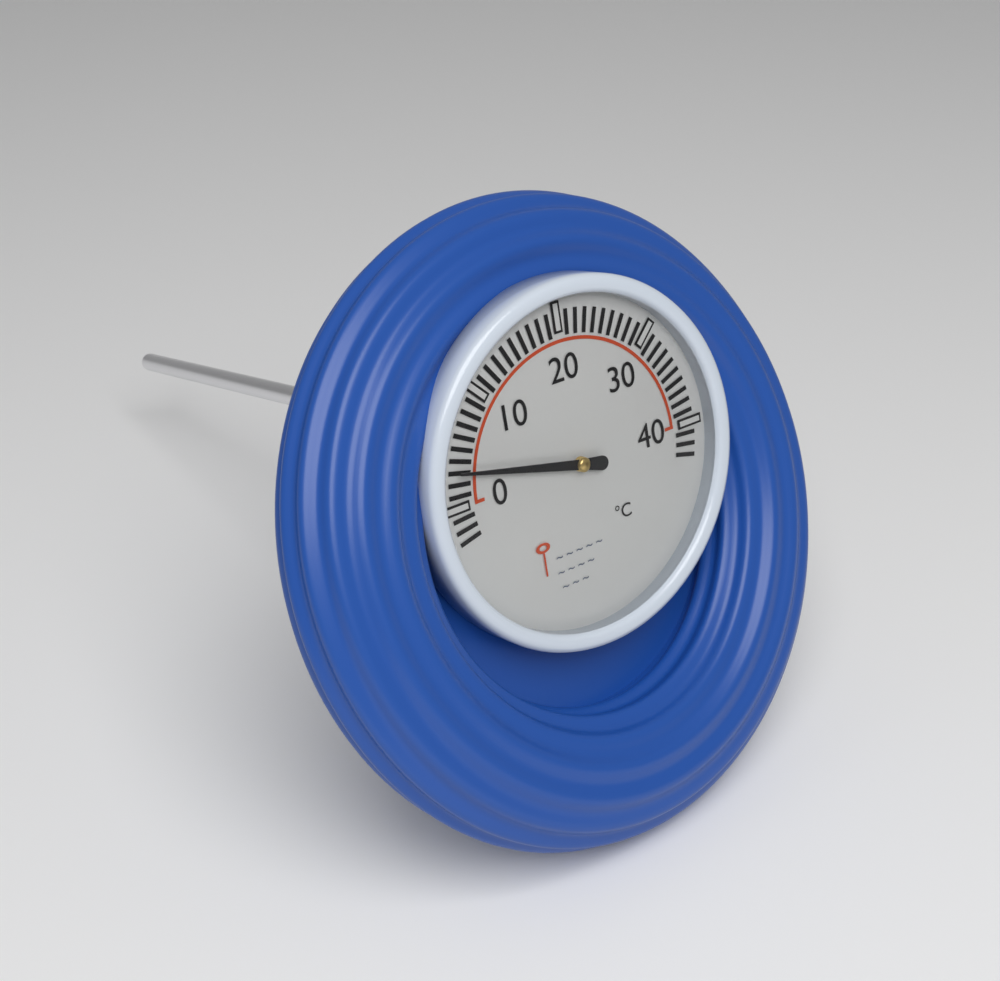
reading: 3 °C
